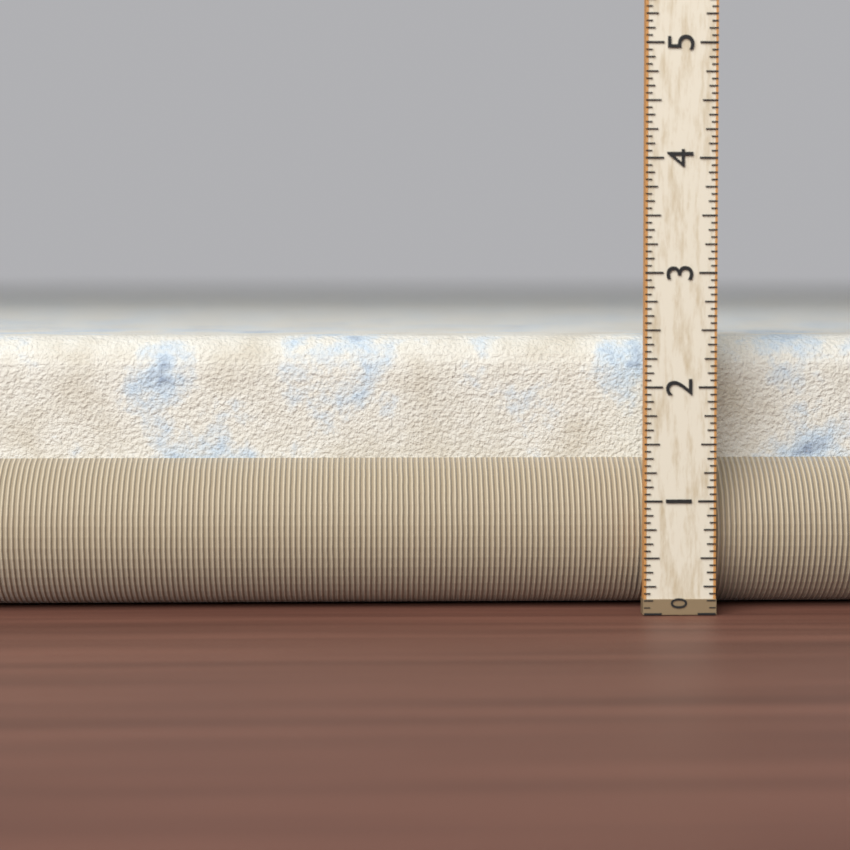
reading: 2.4375 (no unit)
